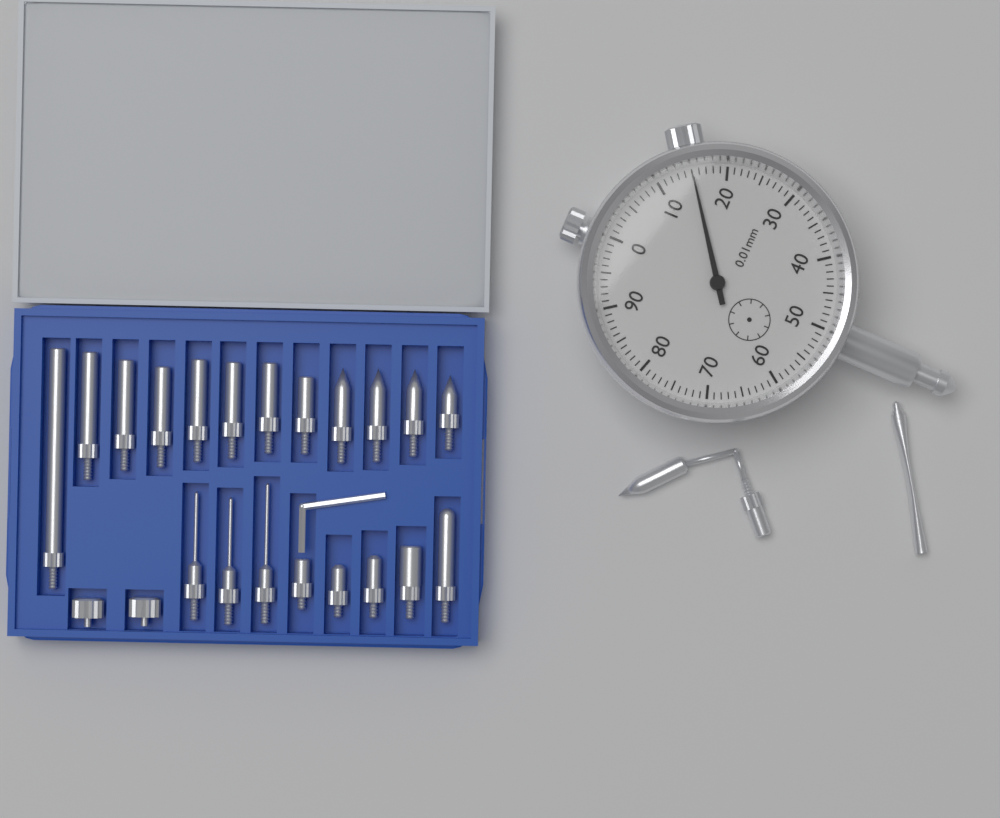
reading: 0.15 mm
